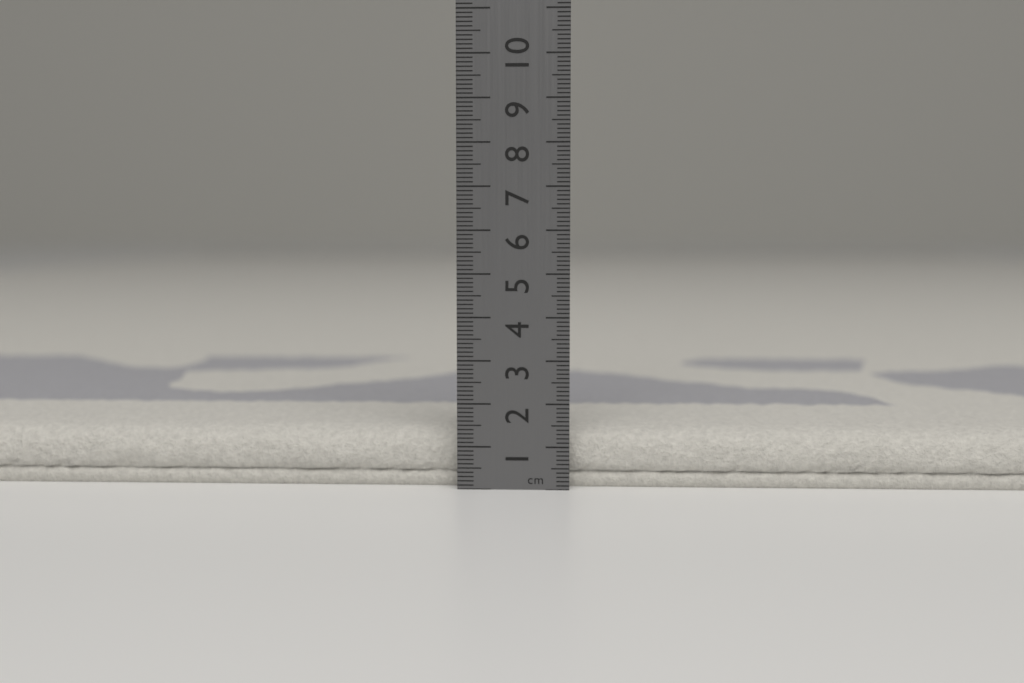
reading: 1.4 cm
